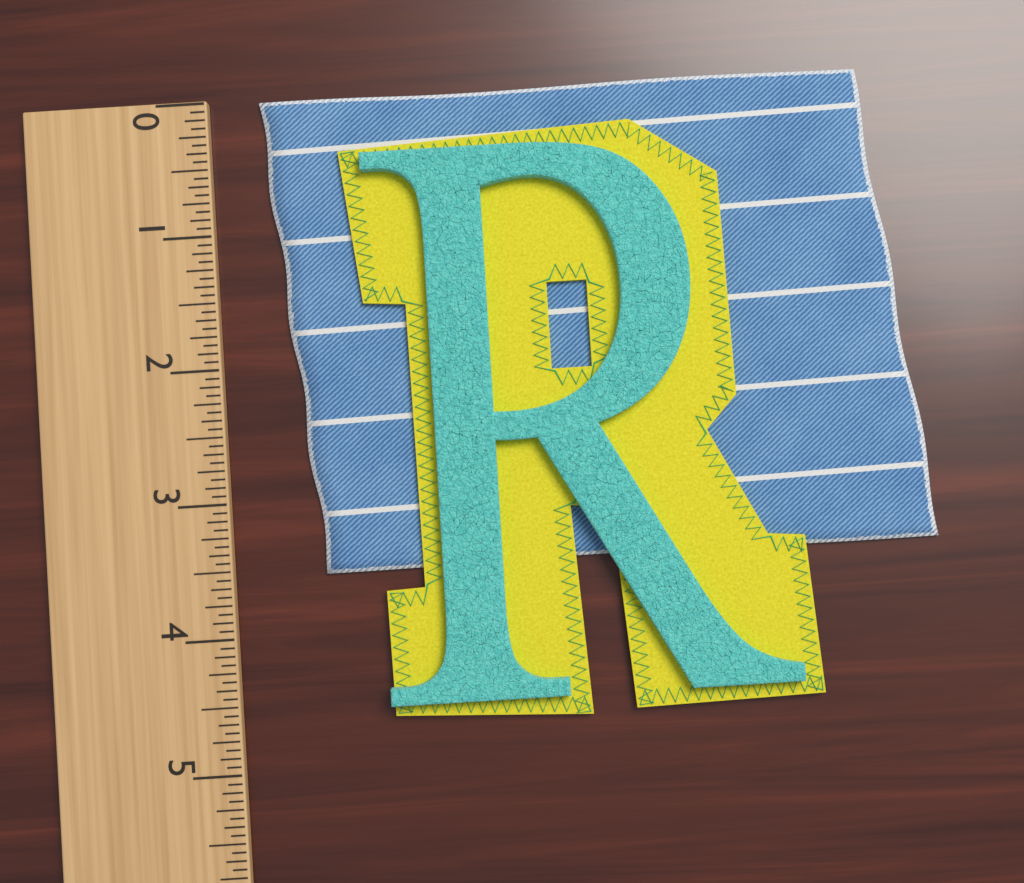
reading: 3.5625 (no unit)
